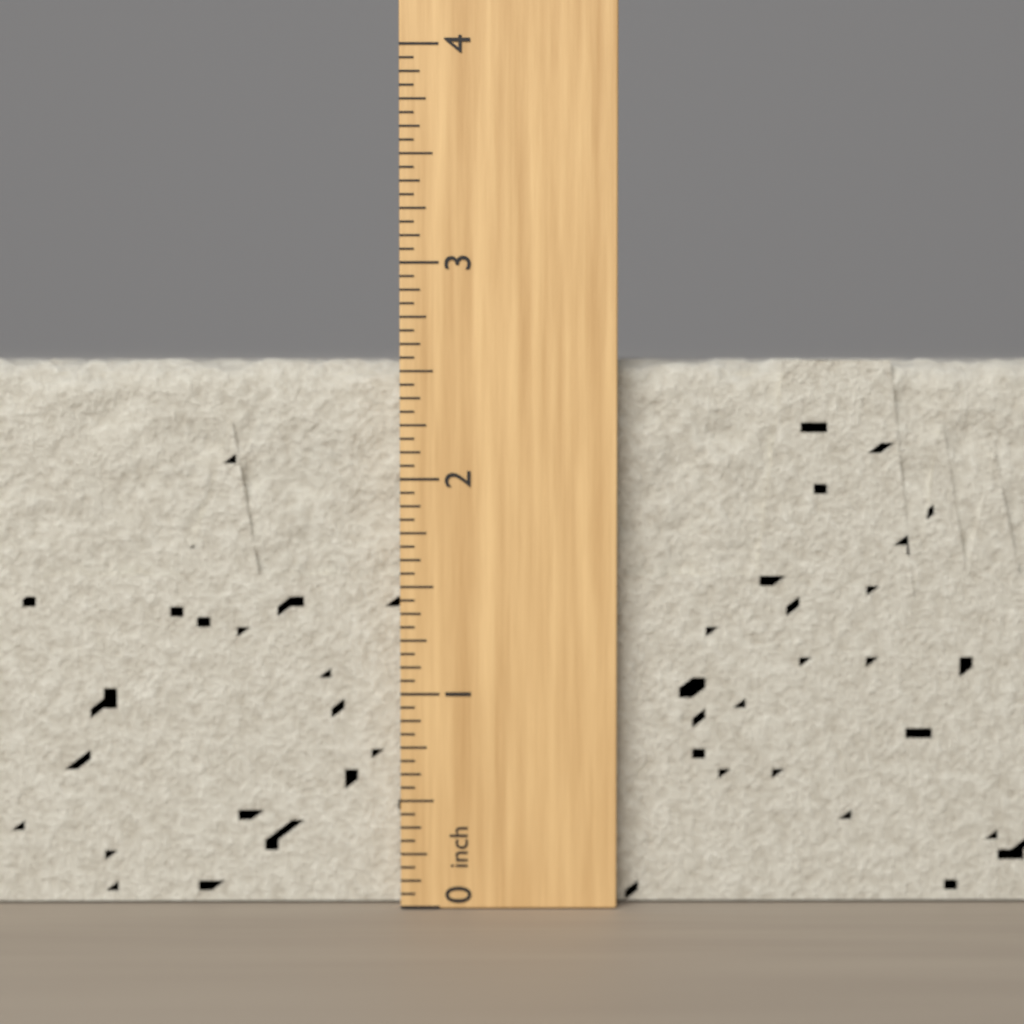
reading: 2.5625 inch
